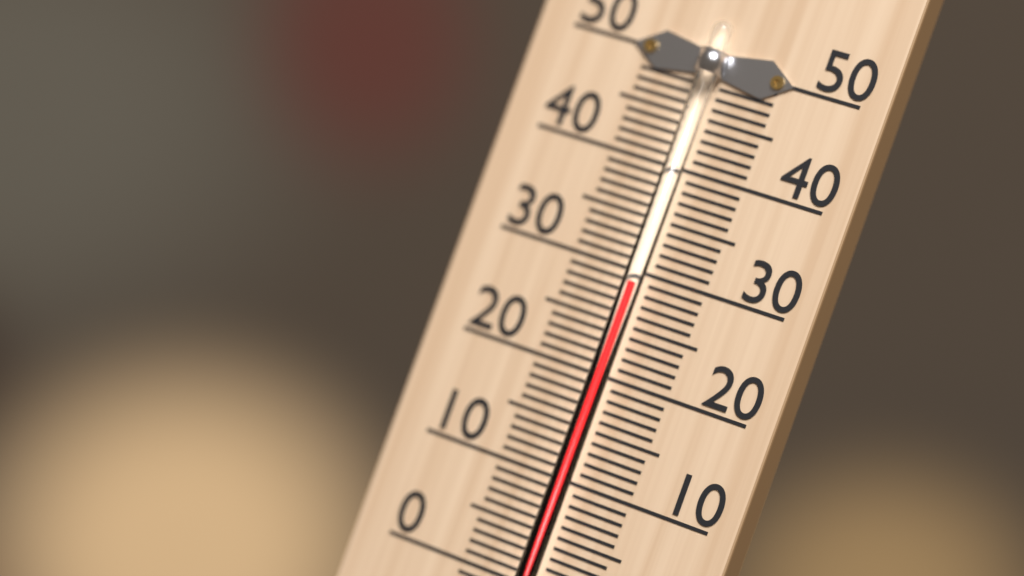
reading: 29 °C
